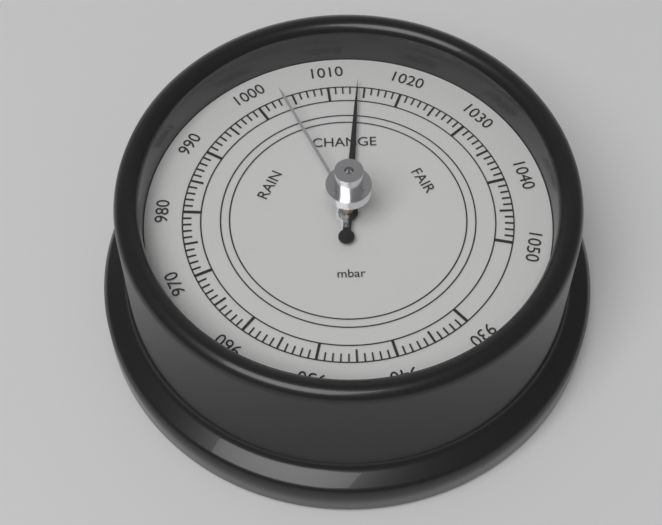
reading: 1014 mbar
